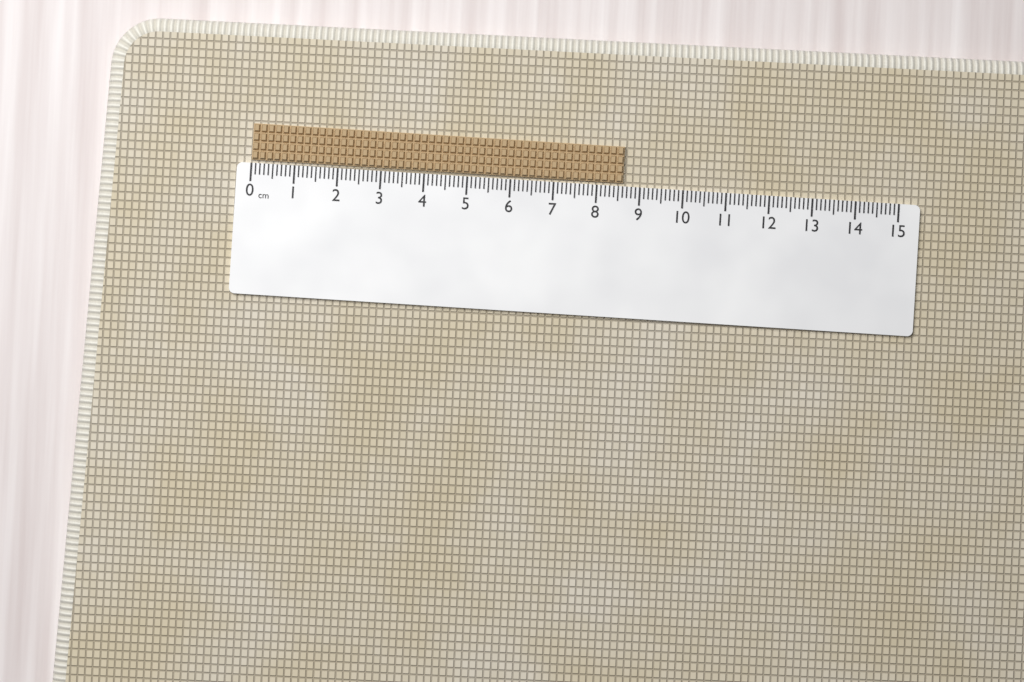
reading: 8.6 cm
